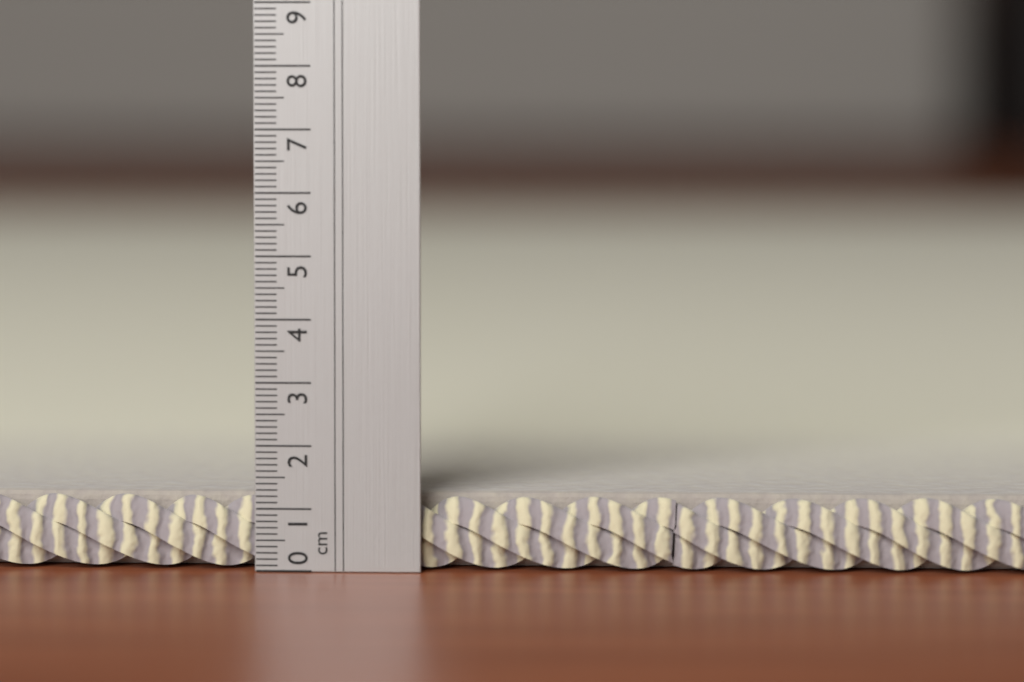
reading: 1.2 cm
